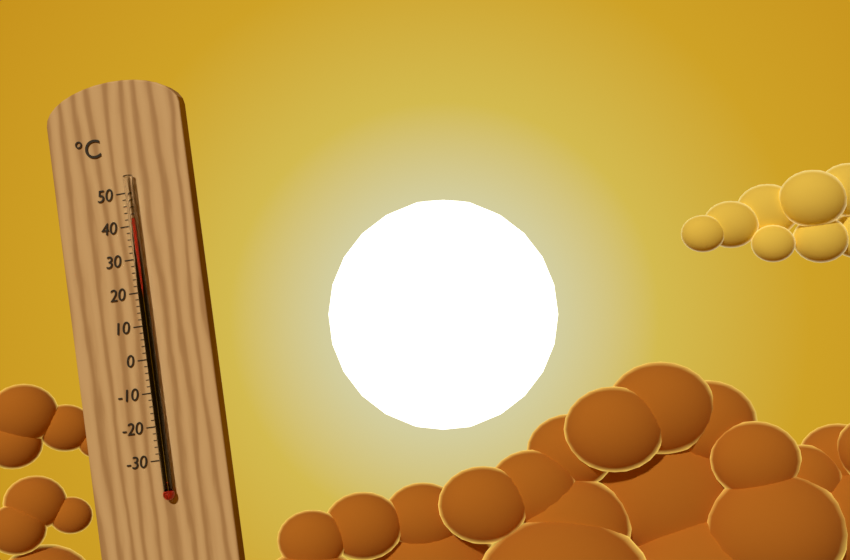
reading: 42 °C
